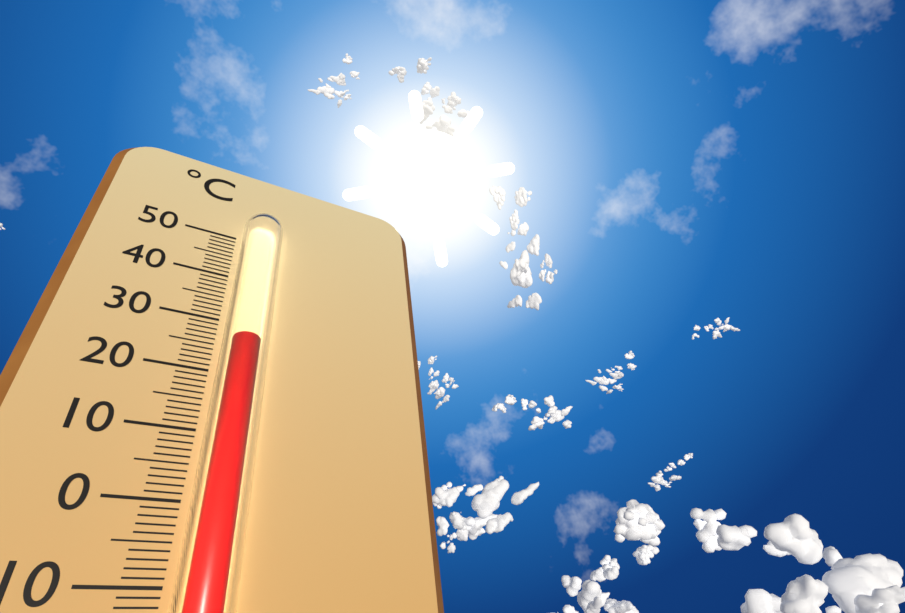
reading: 25 °C
